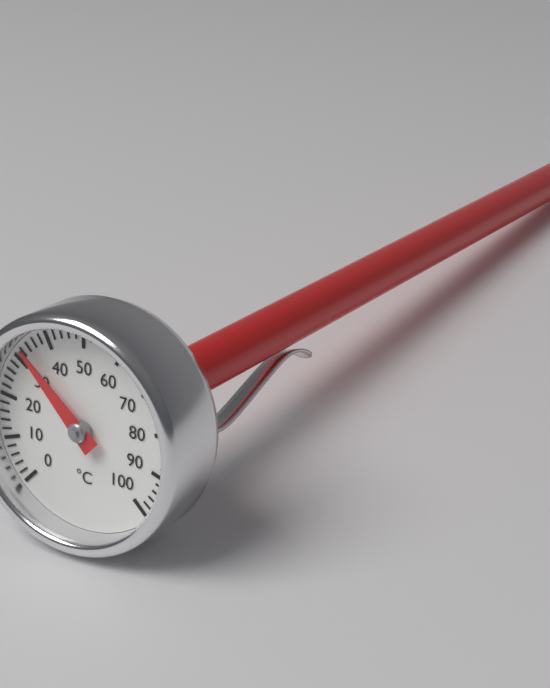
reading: 33 °C
